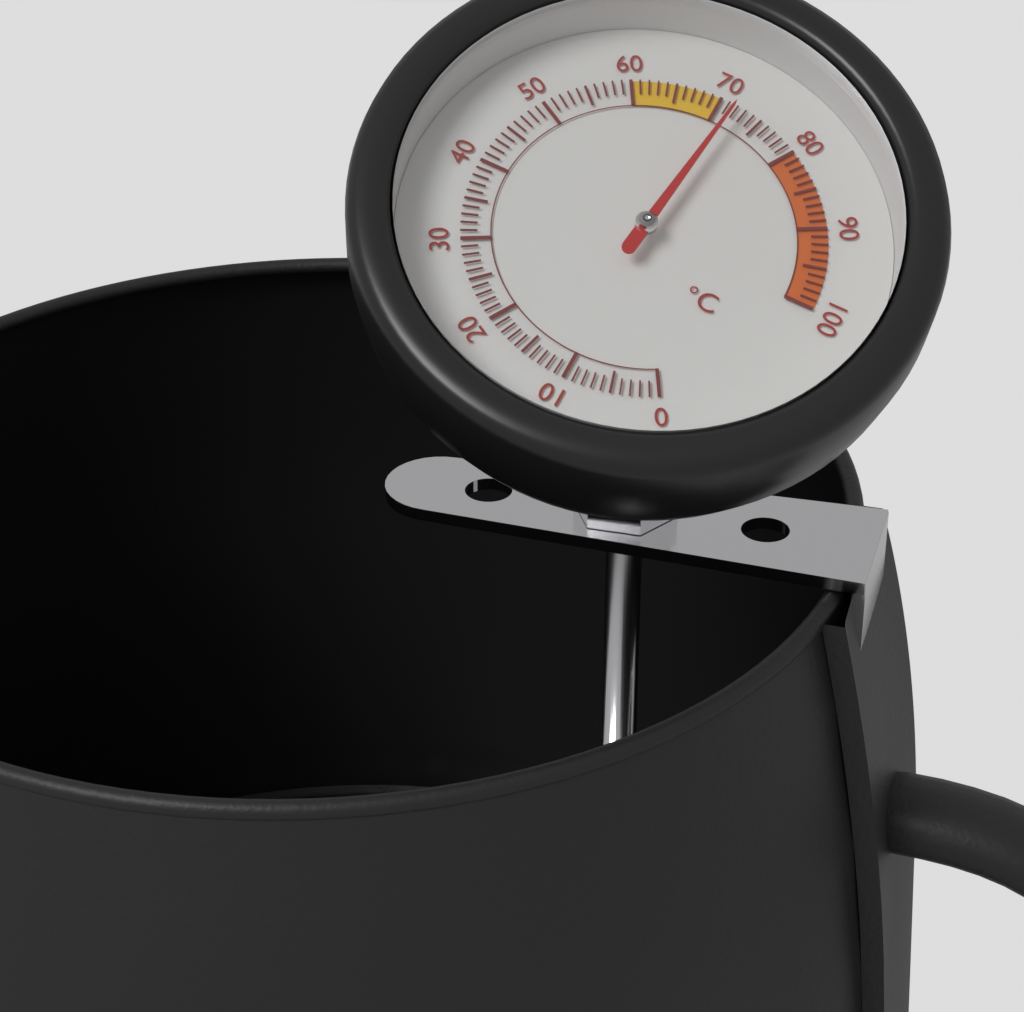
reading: 72 °C
